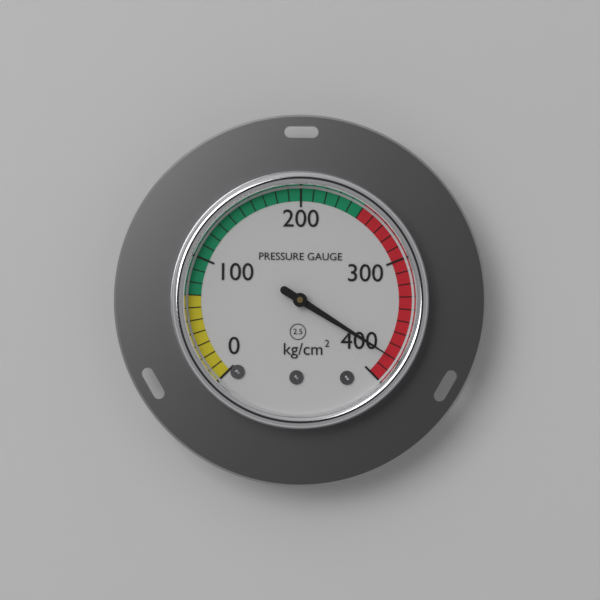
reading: 380 kg/cm²
